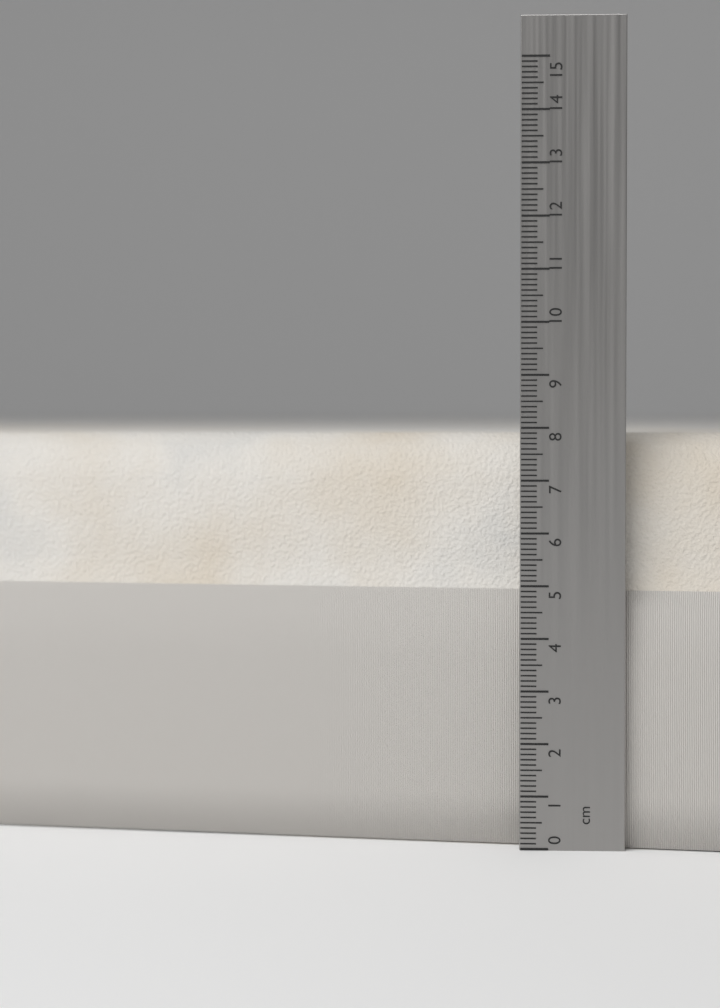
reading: 7.9 cm
